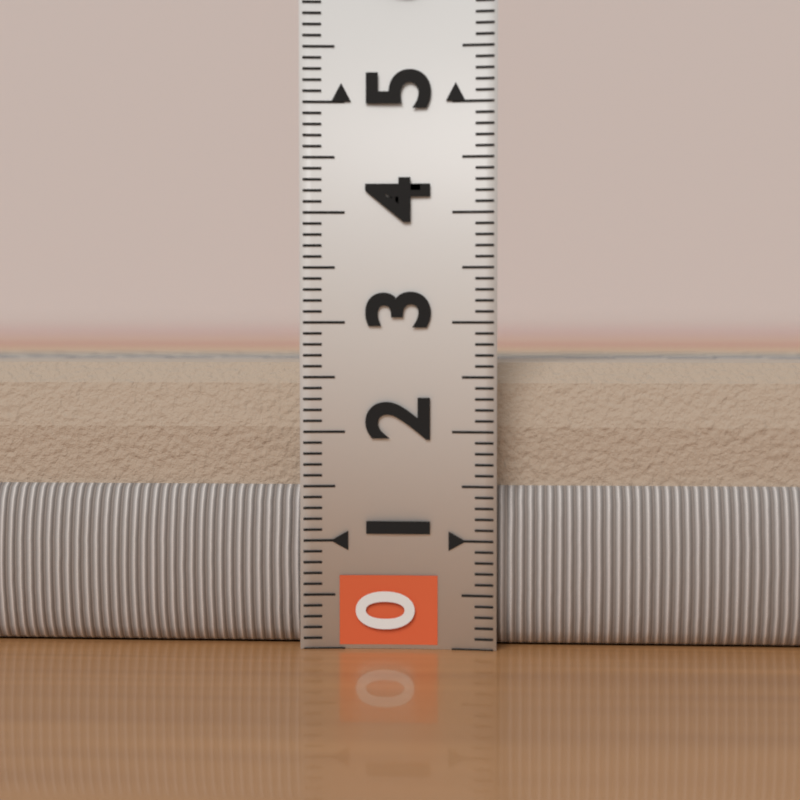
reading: 2.7 (no unit)
